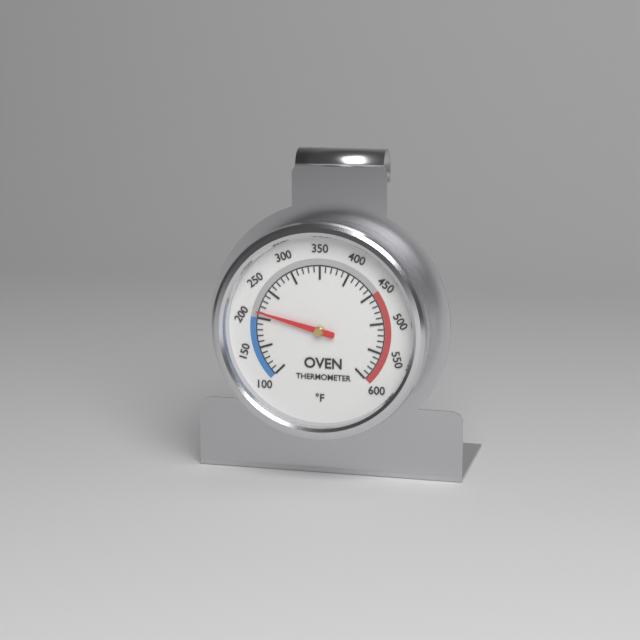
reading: 210 °F
